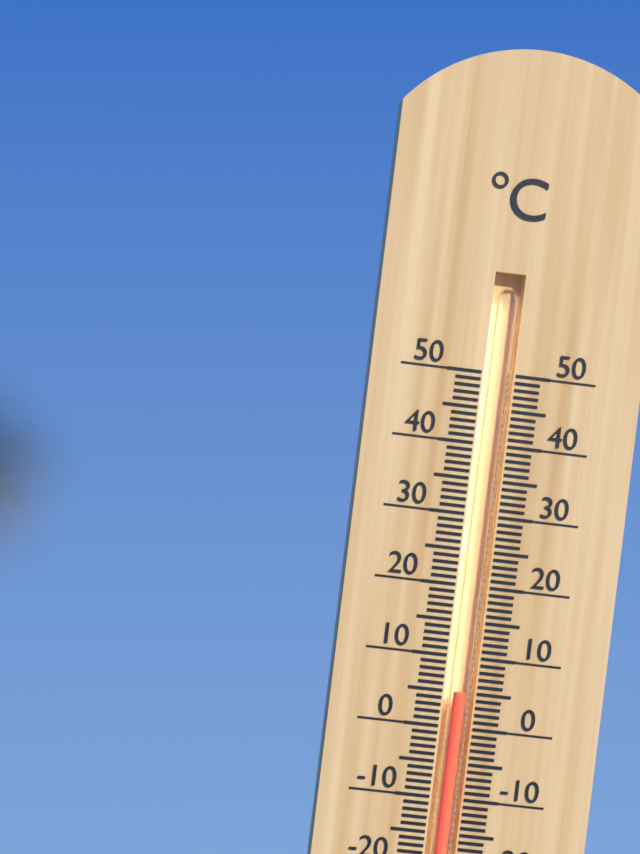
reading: 5 °C
